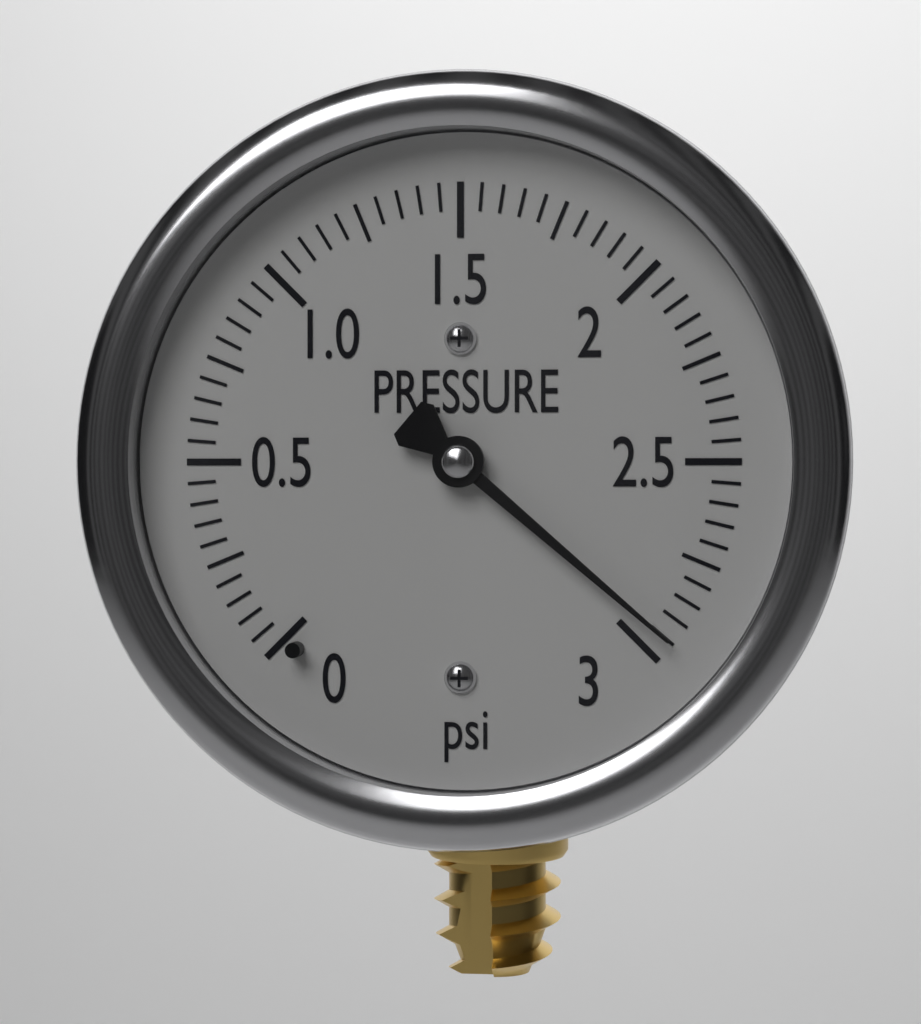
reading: 2.95 psi
